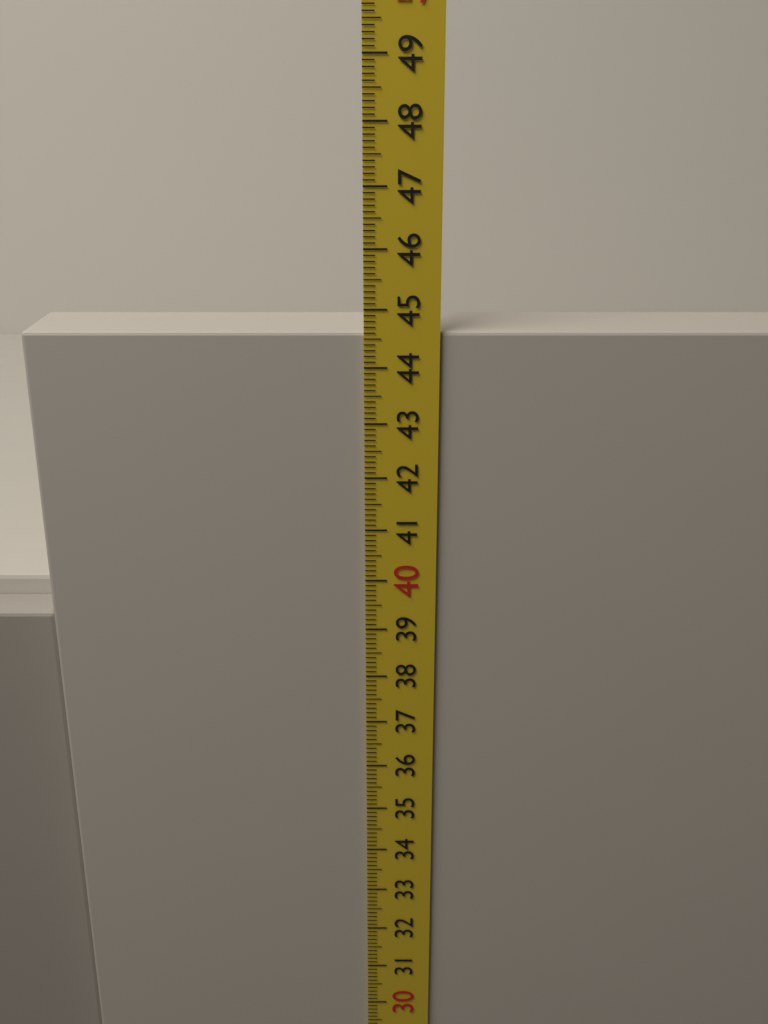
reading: 44.6 cm
